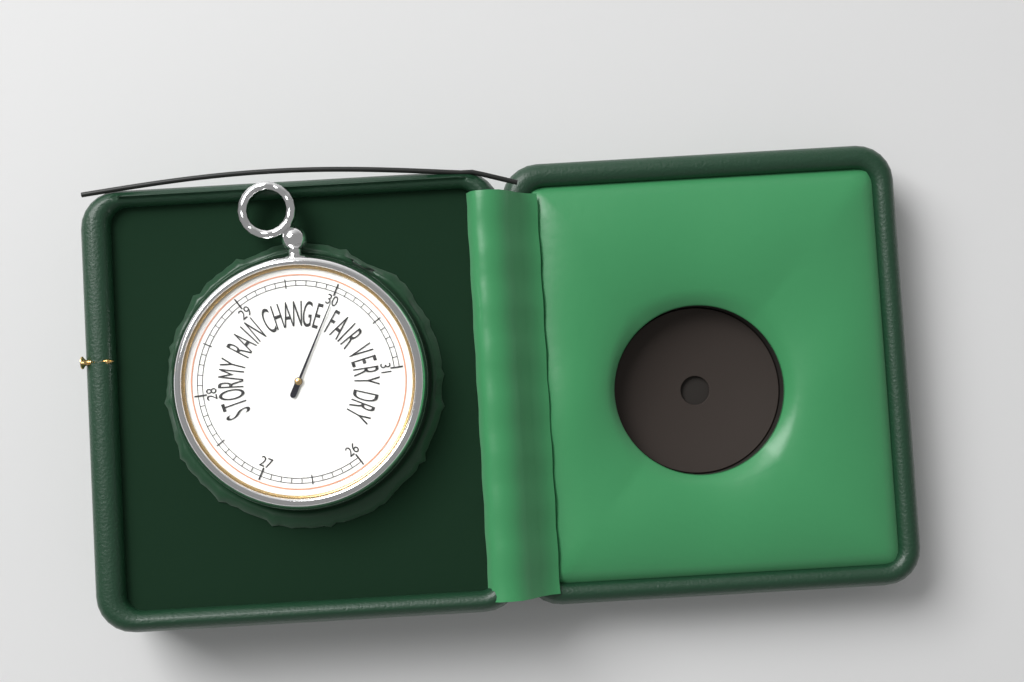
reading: 30.0 inHg
